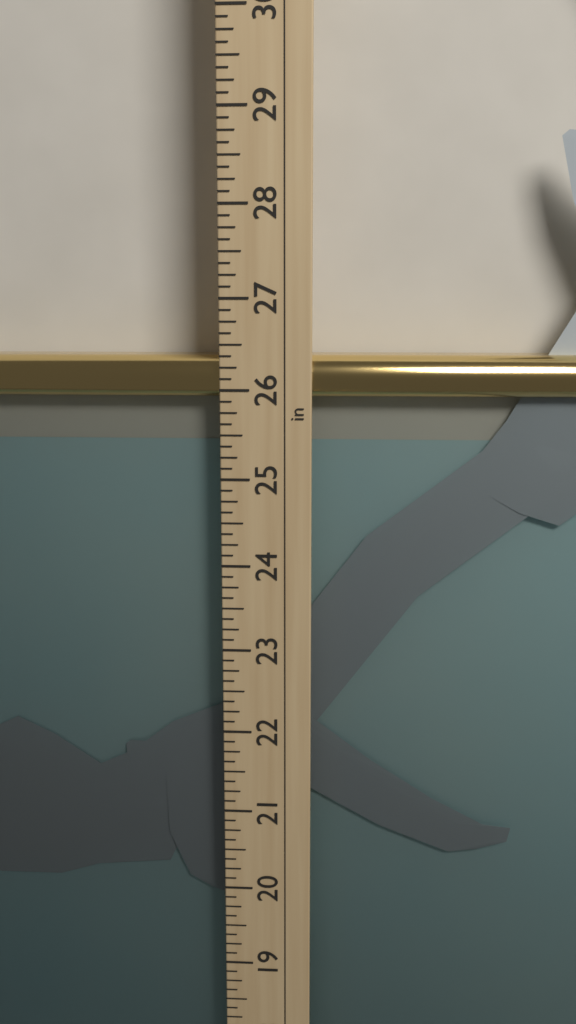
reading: 26.375 in
